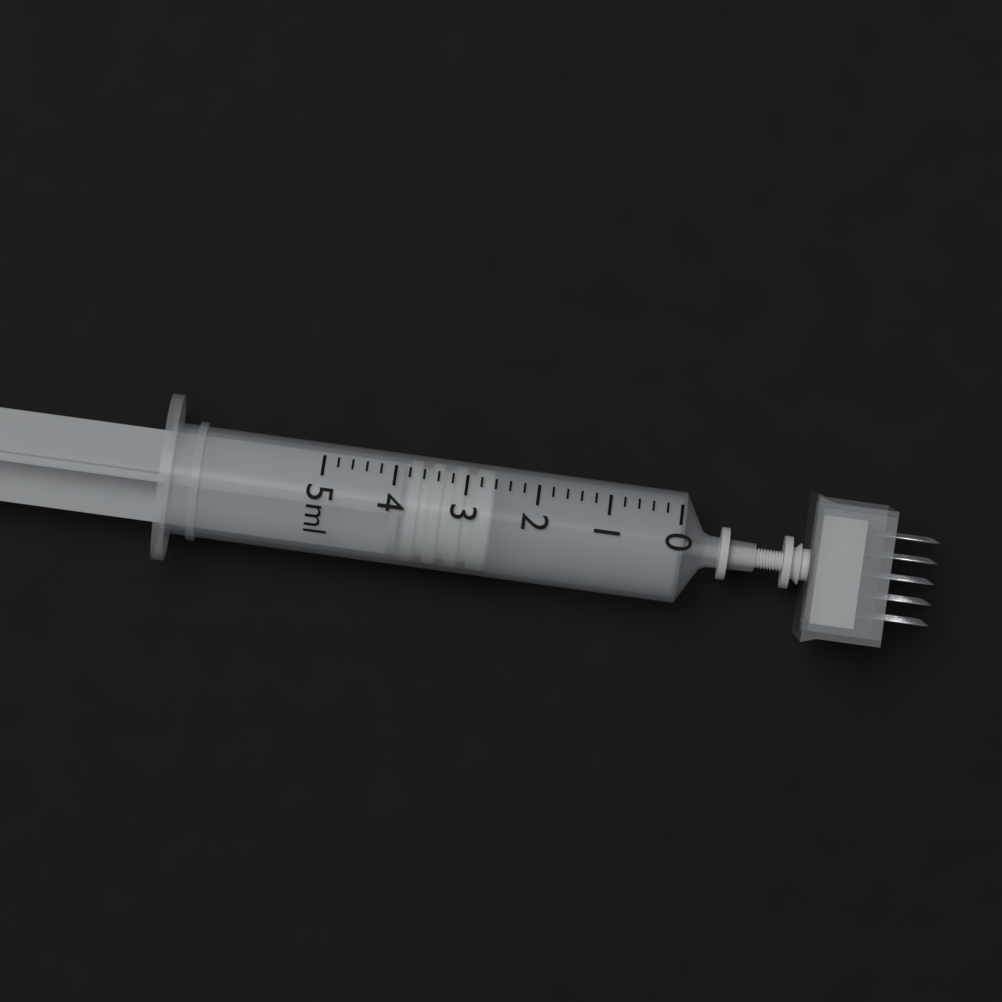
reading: 2.6 ml
